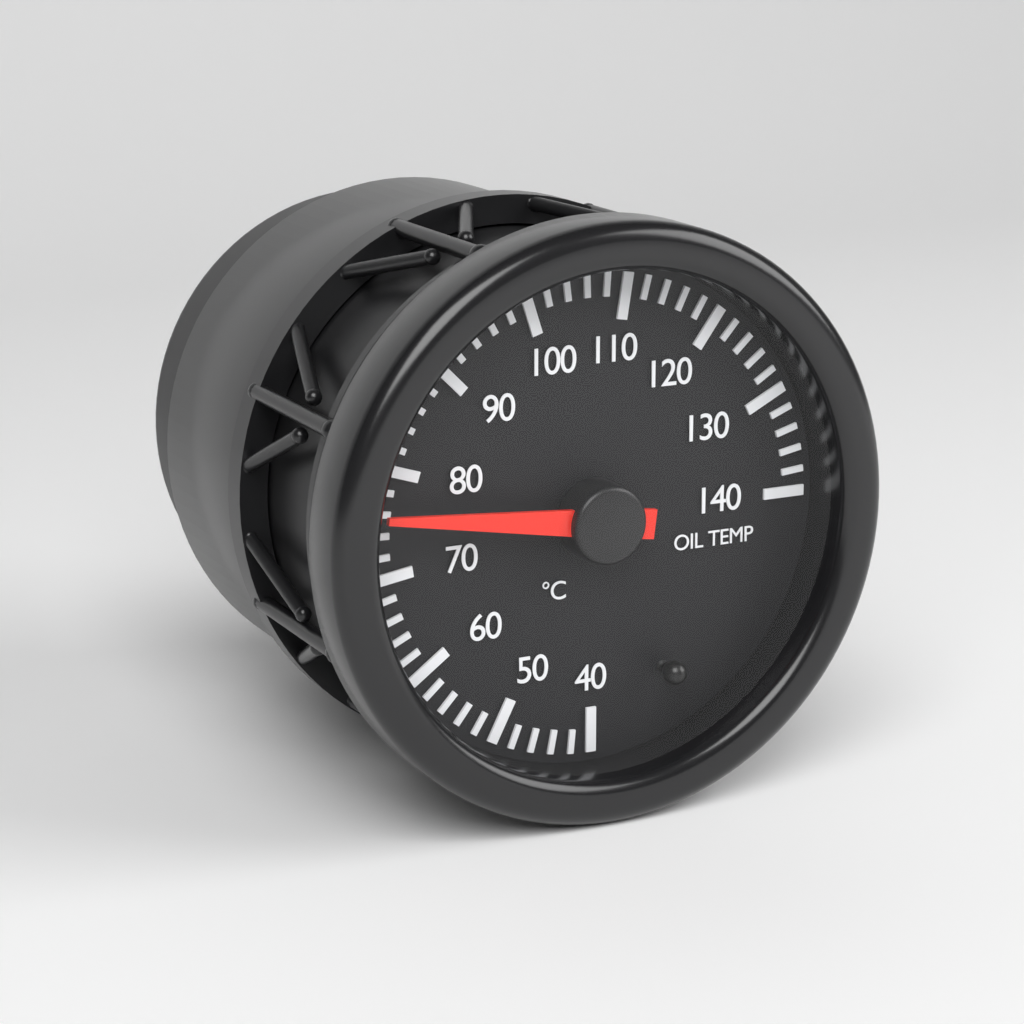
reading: 76 °C
